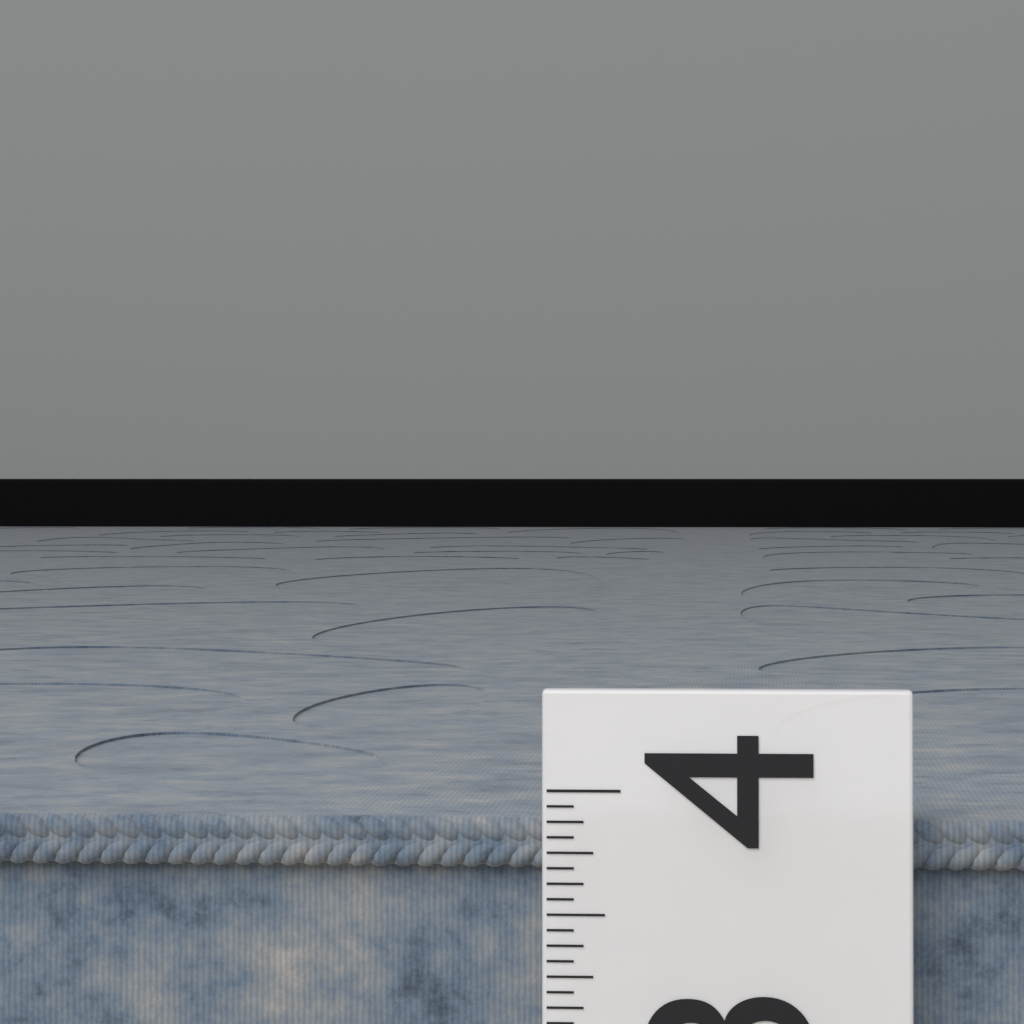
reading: 3.8750 (no unit)
